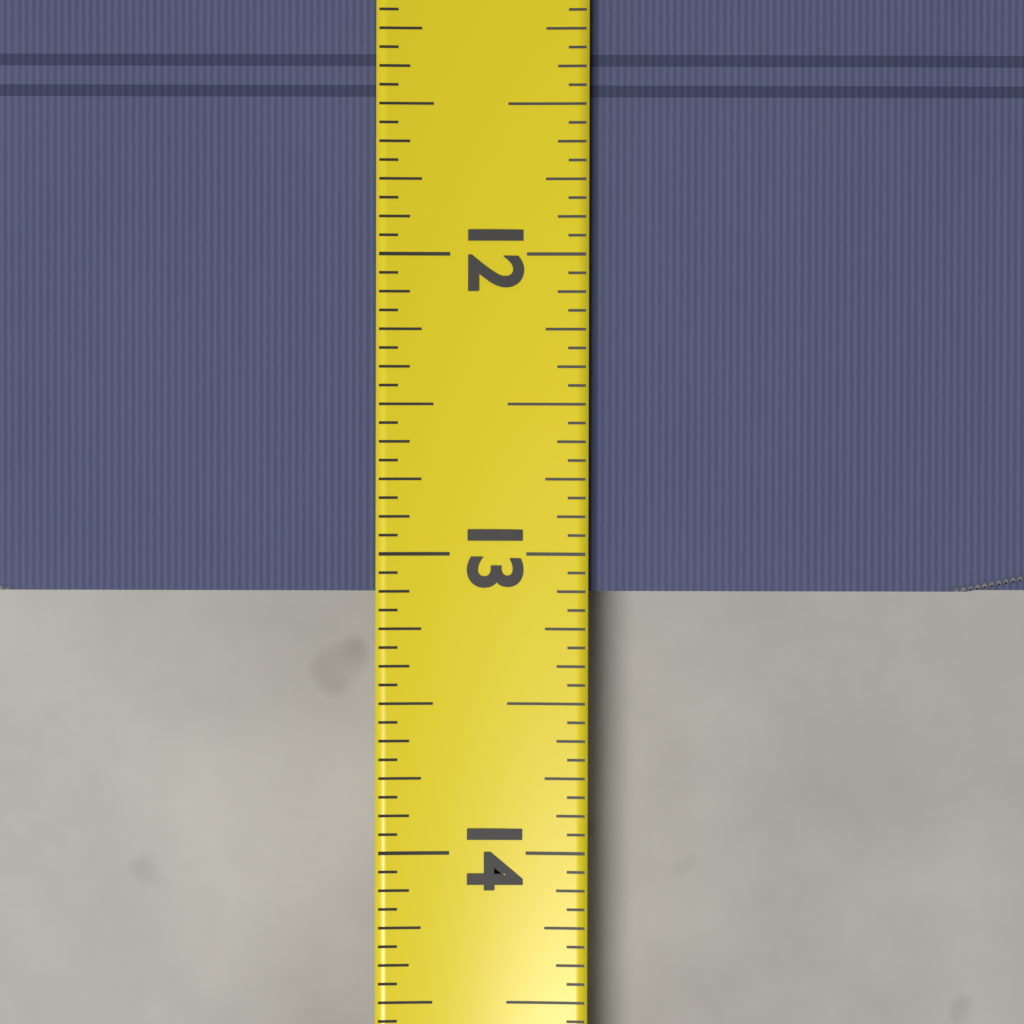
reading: 13.1250 (no unit)
